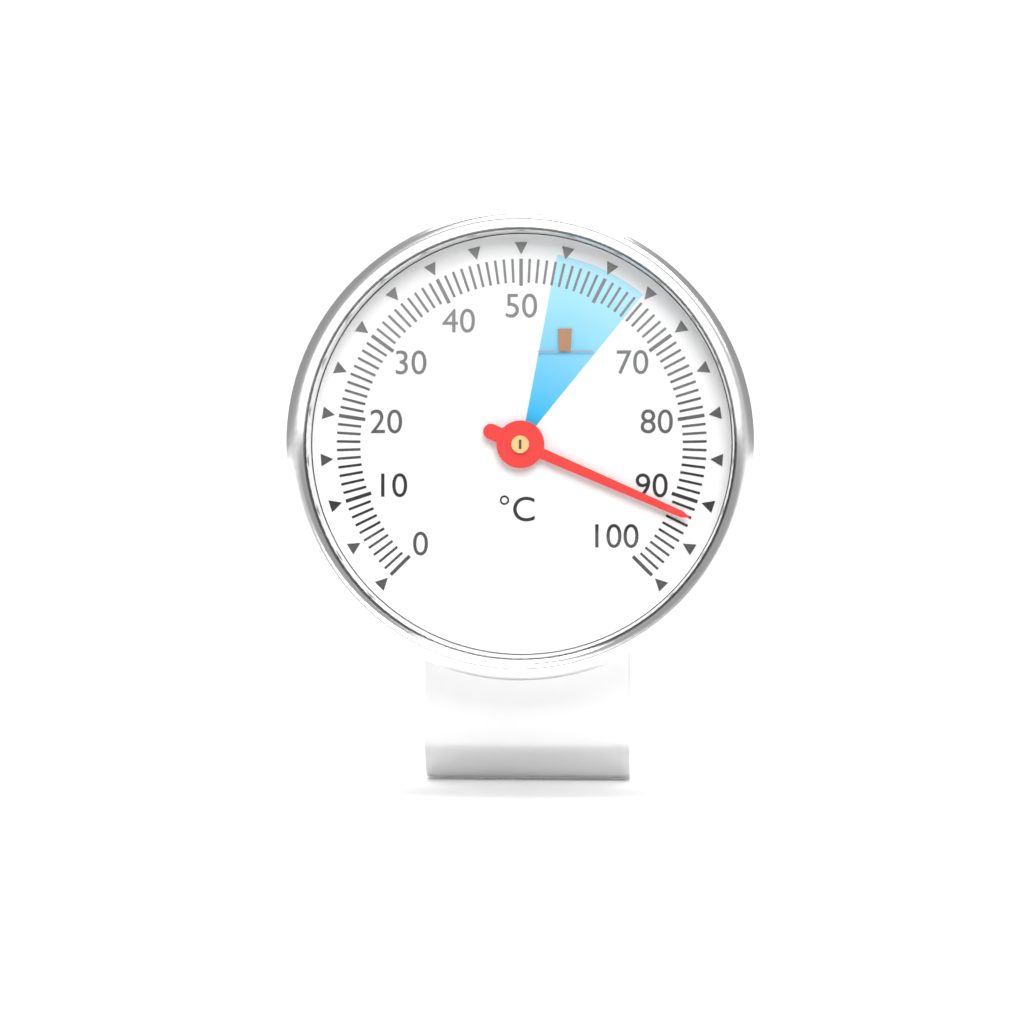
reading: 92 °C
